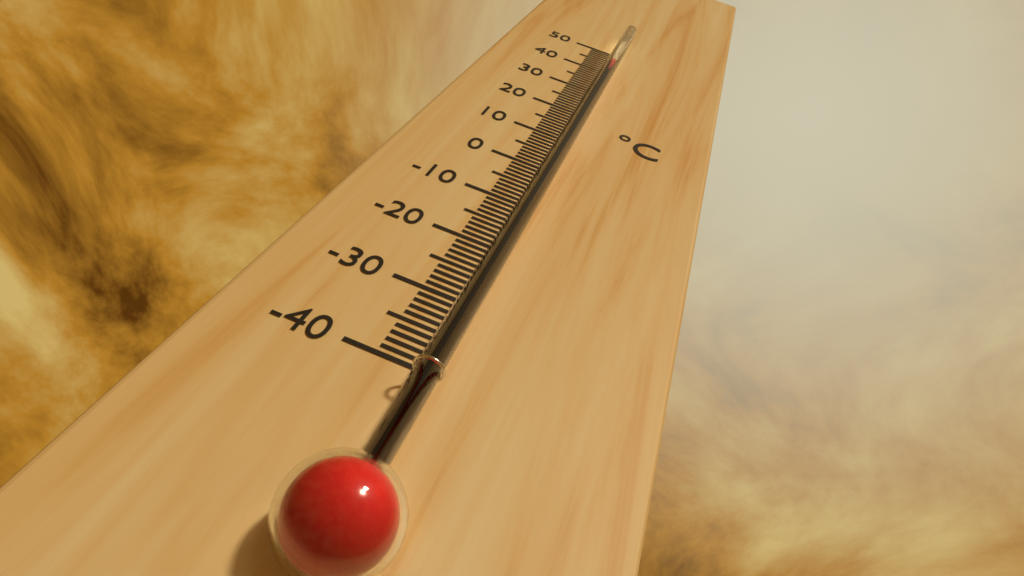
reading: 40 °C
